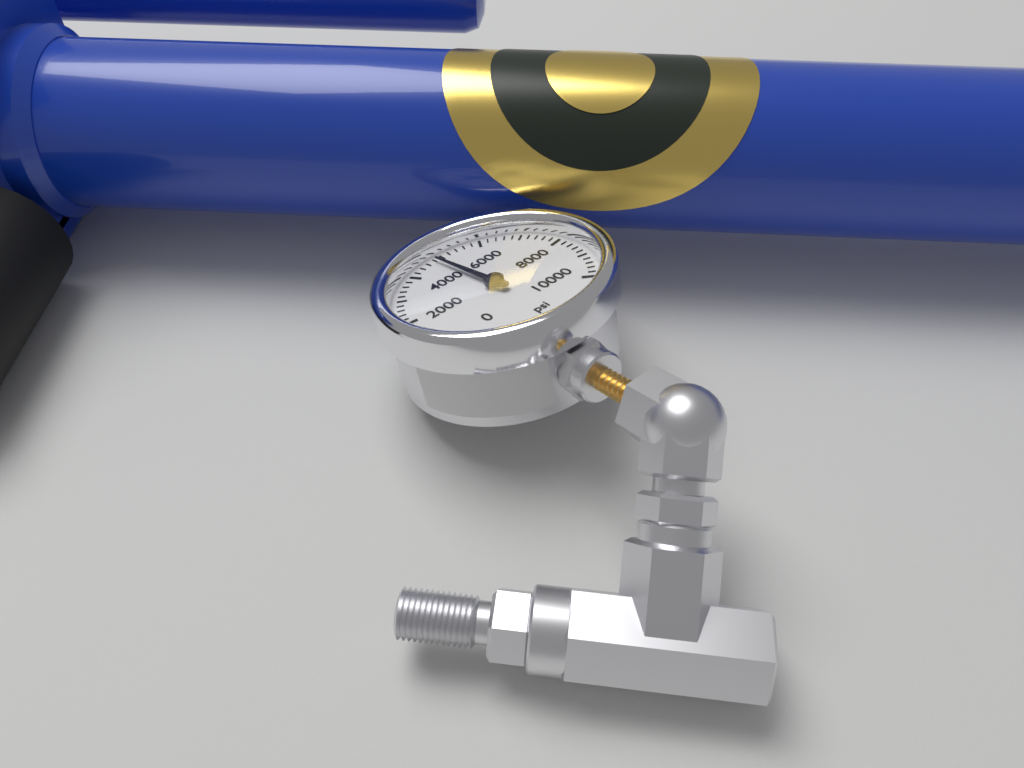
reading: 4800 psi
